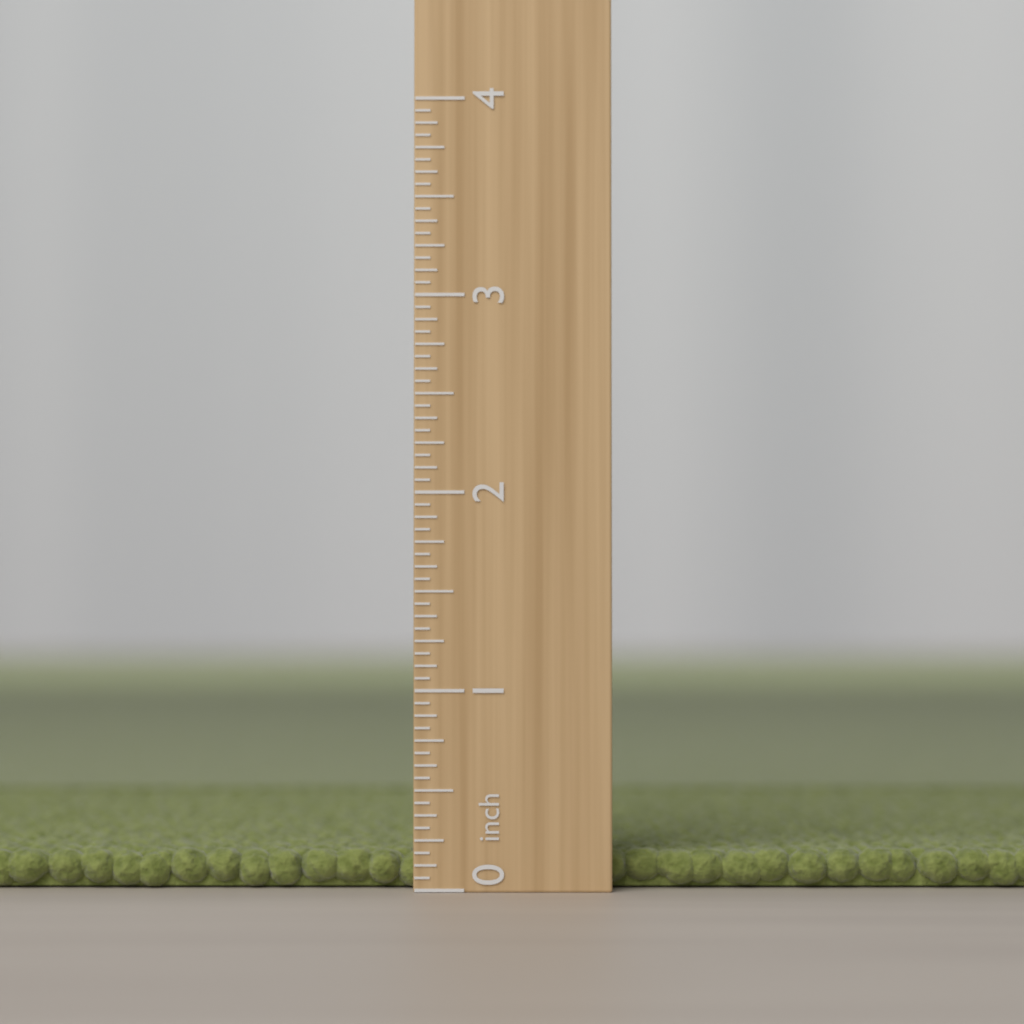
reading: 0.1875 inch
